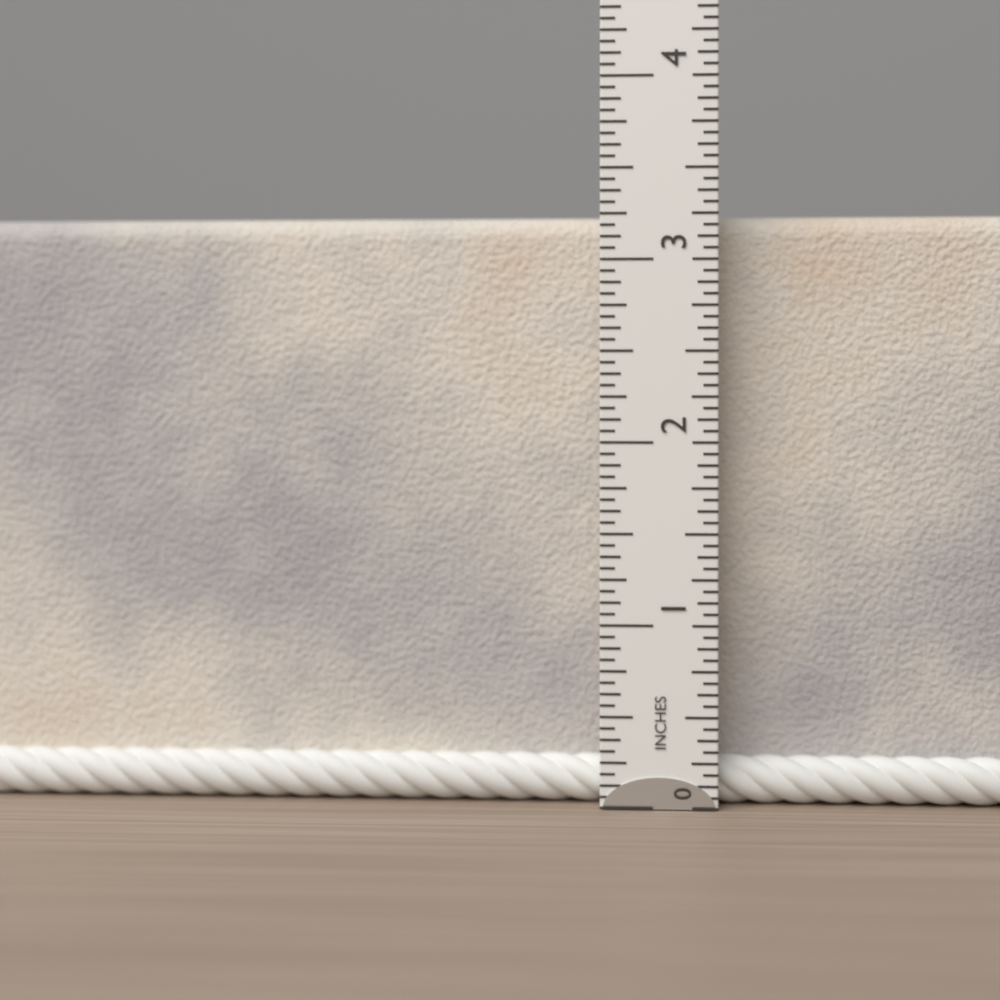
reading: 3.2500 in
